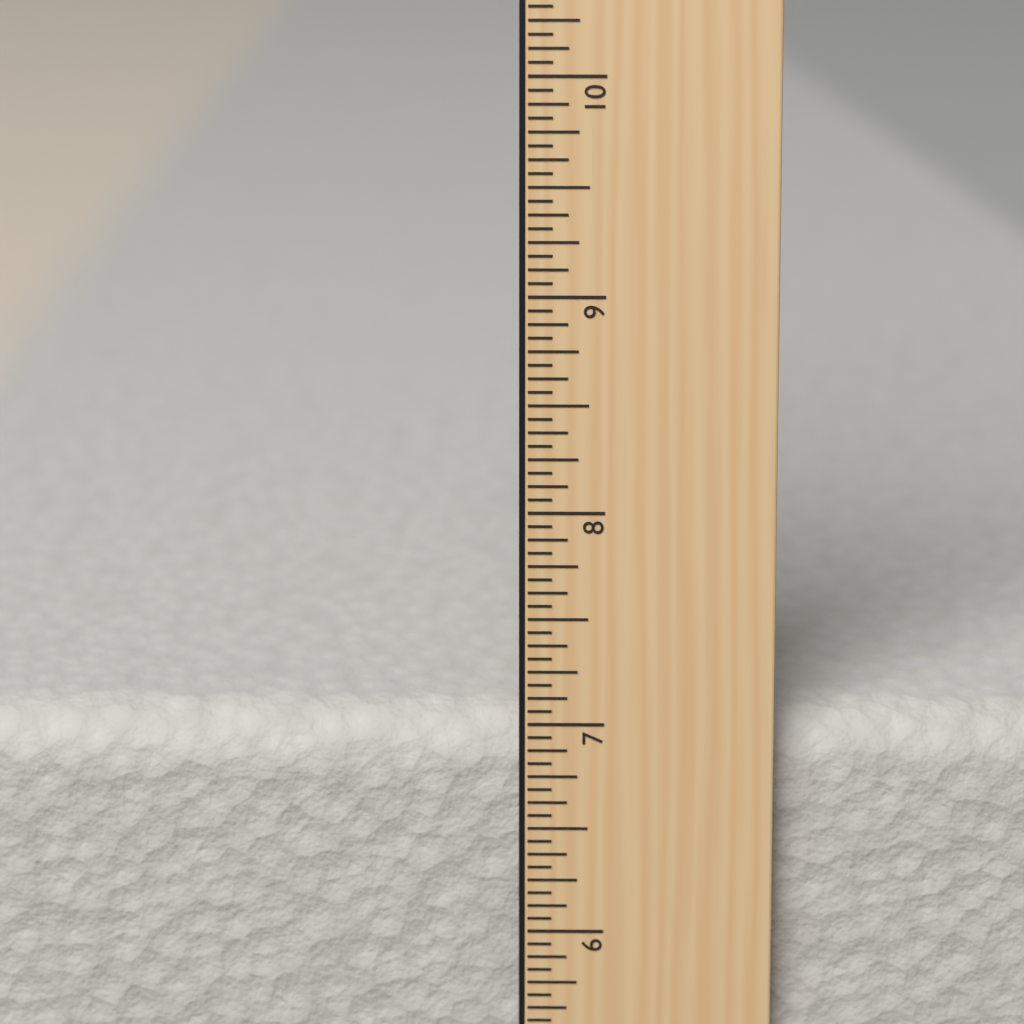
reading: 7.0000 in
